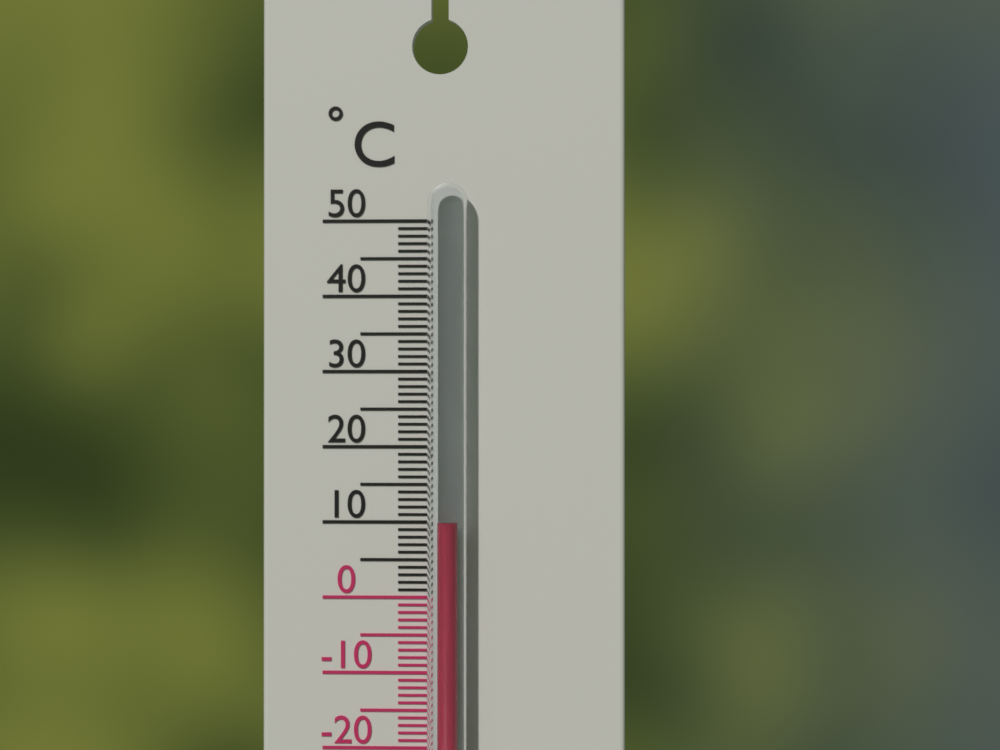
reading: 10 °C
